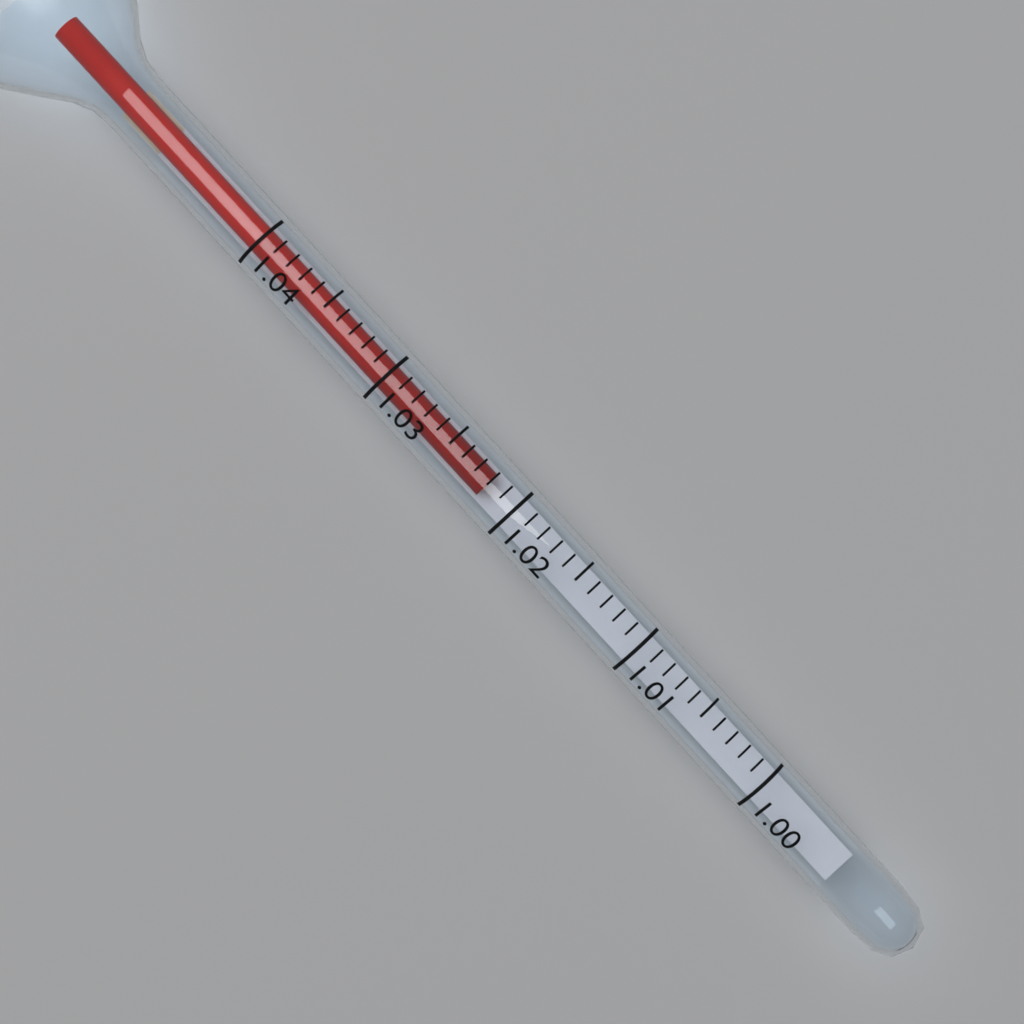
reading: 1.022 (no unit)
